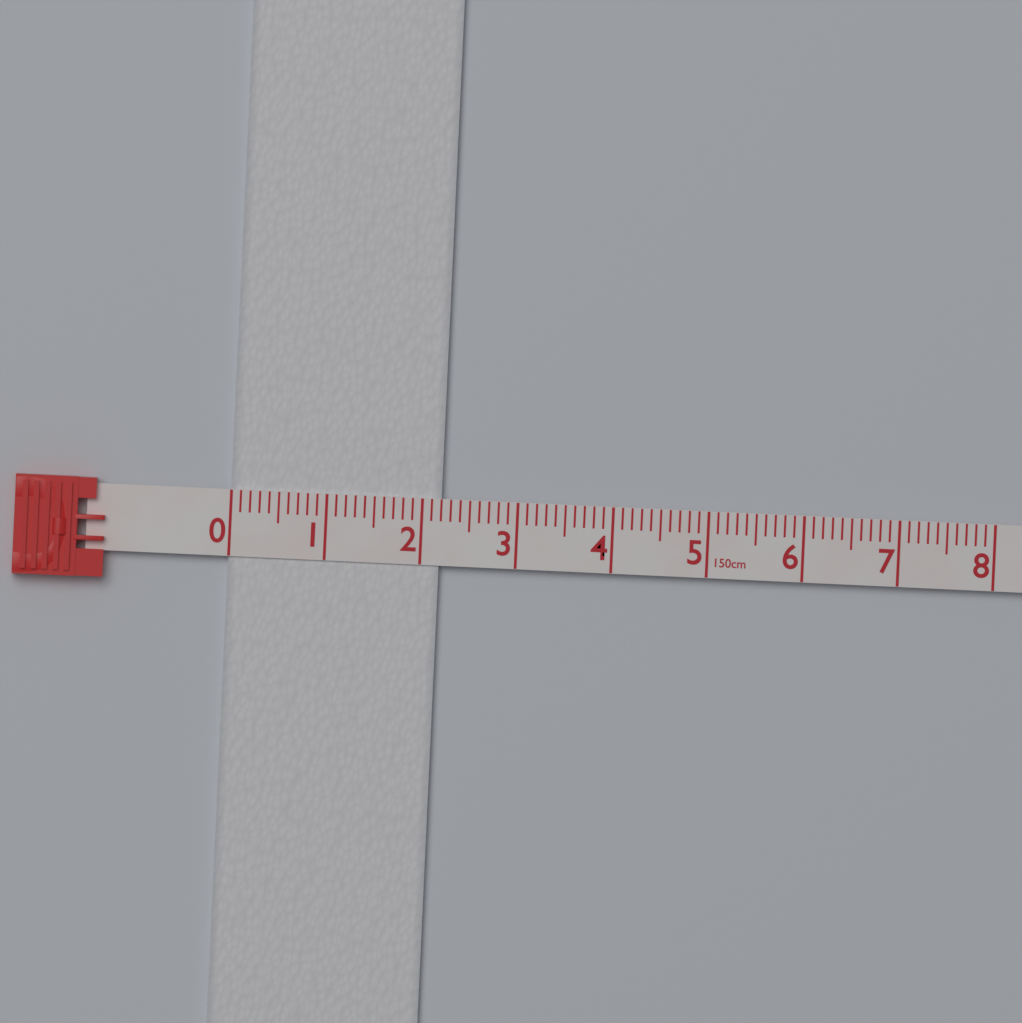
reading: 2.2 cm
